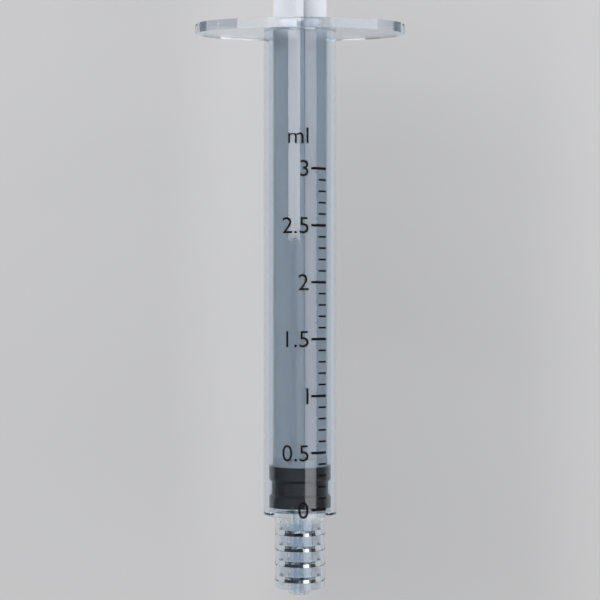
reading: 0.0 ml
